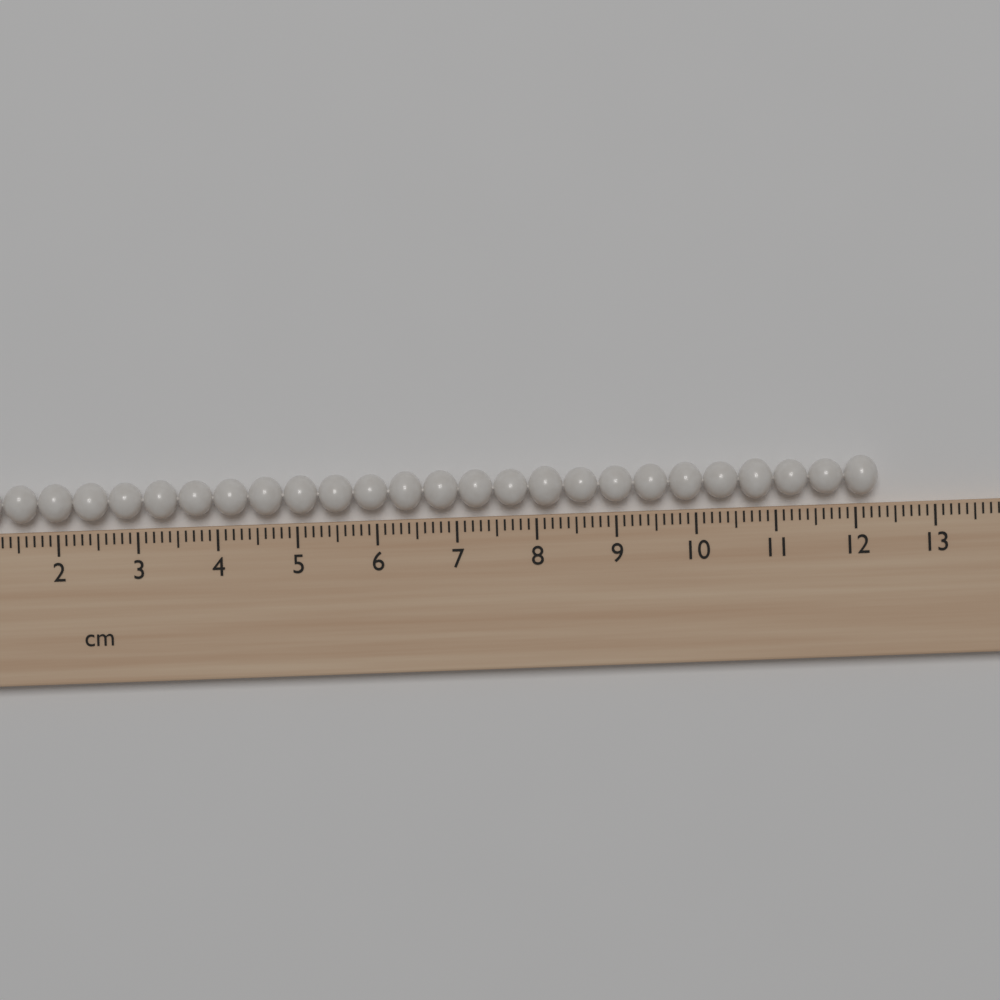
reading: 12.3 cm
